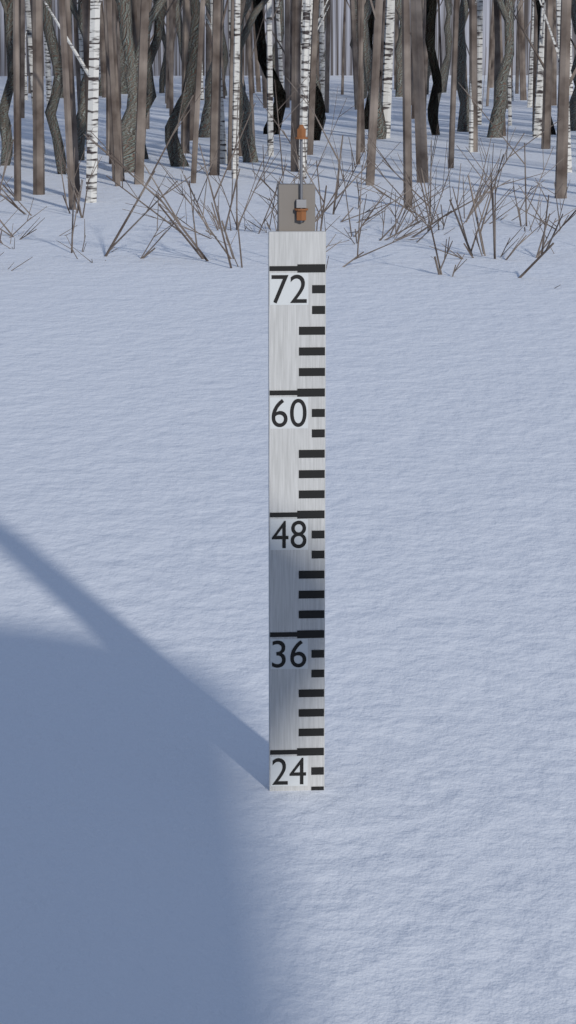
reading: 20 (no unit)
